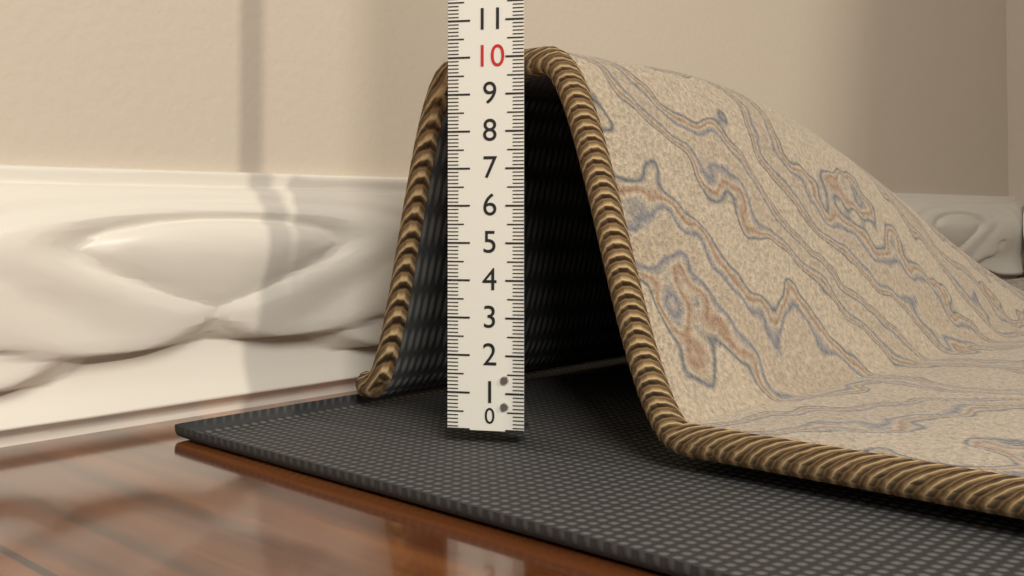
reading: 10.3 (no unit)
